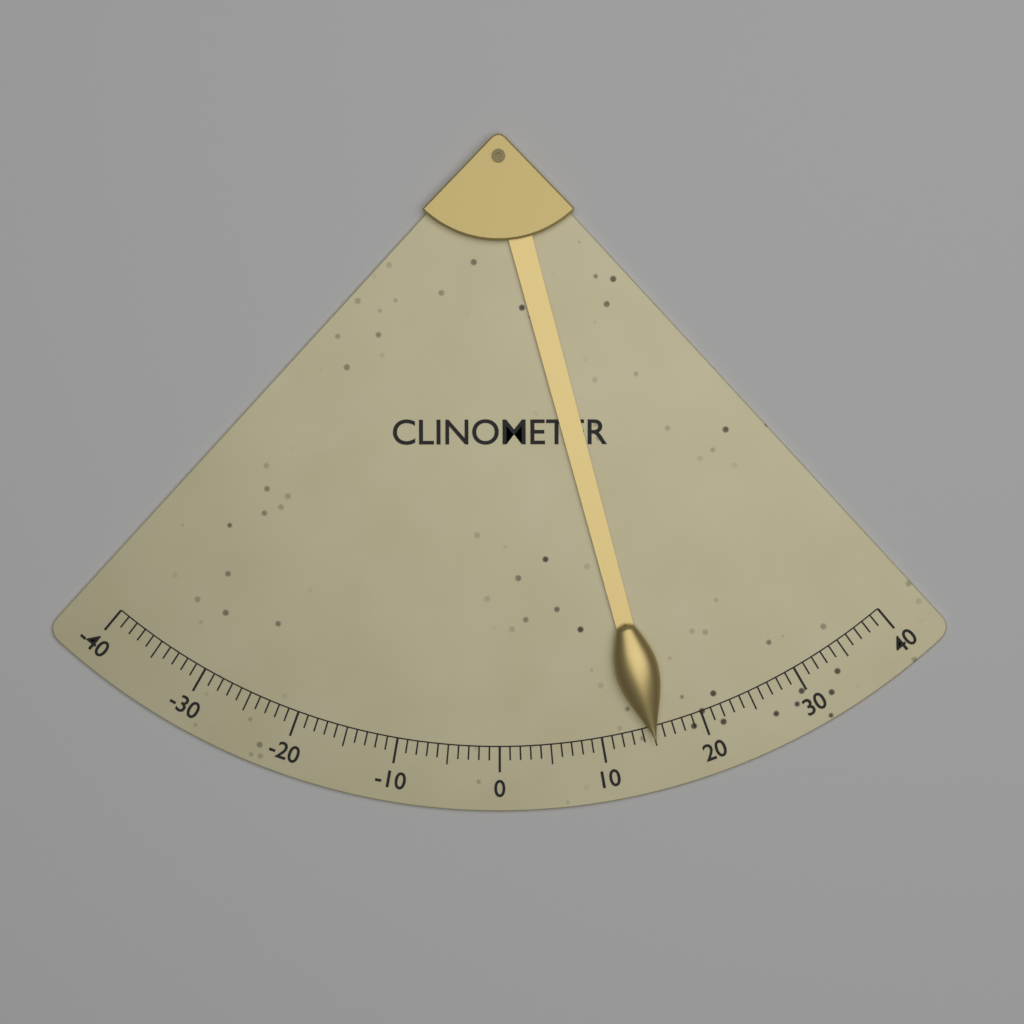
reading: 15 (no unit)
